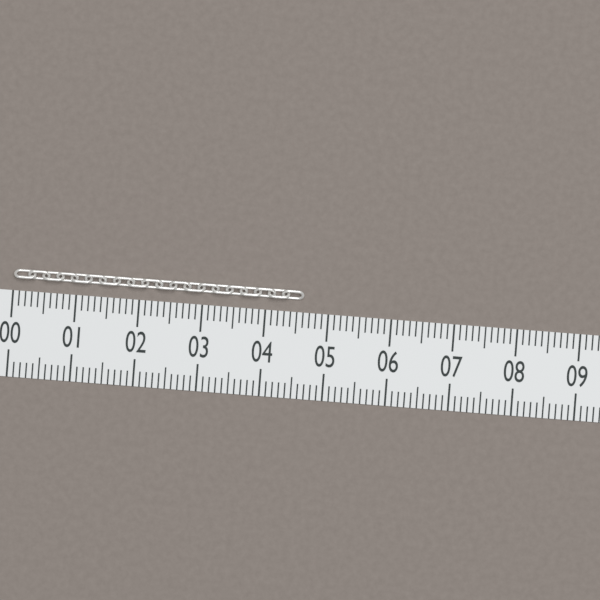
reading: 4.6 (no unit)
